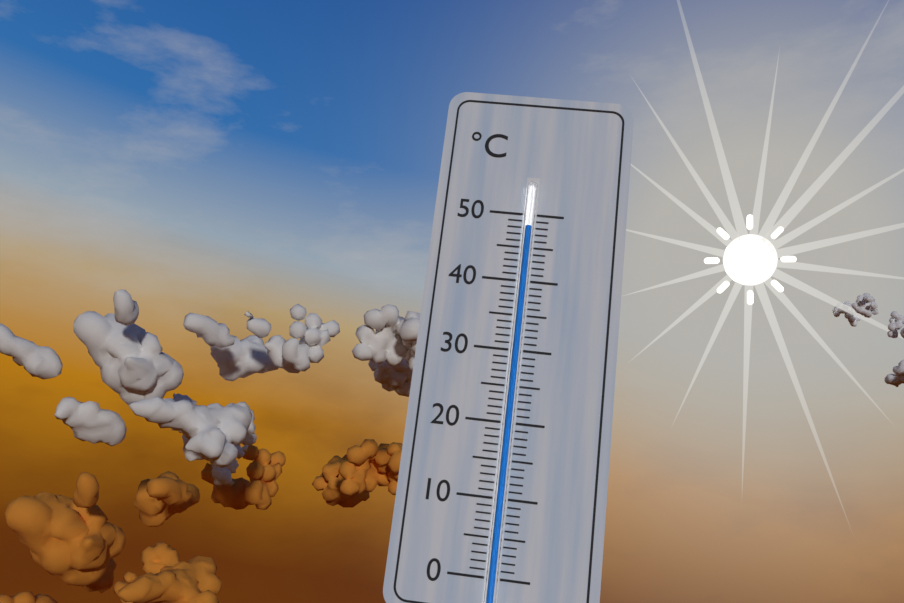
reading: 48 °C
